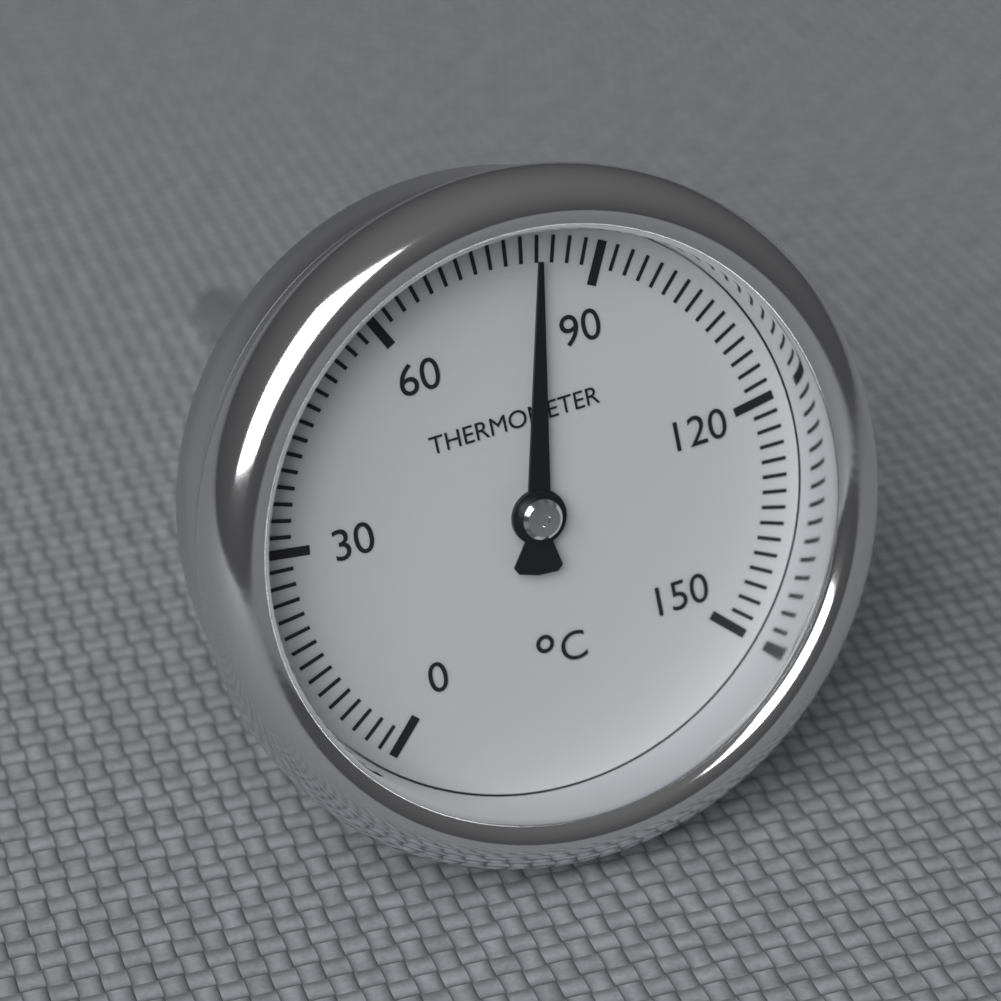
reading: 82 °C
